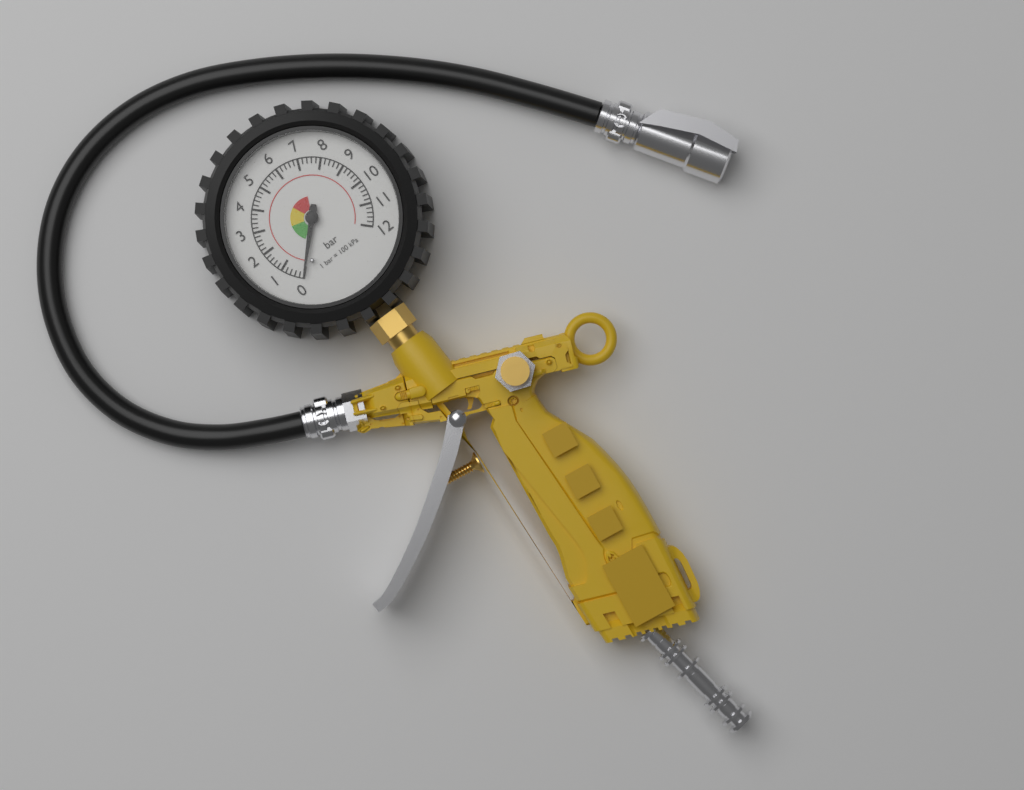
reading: 0.0 bar
